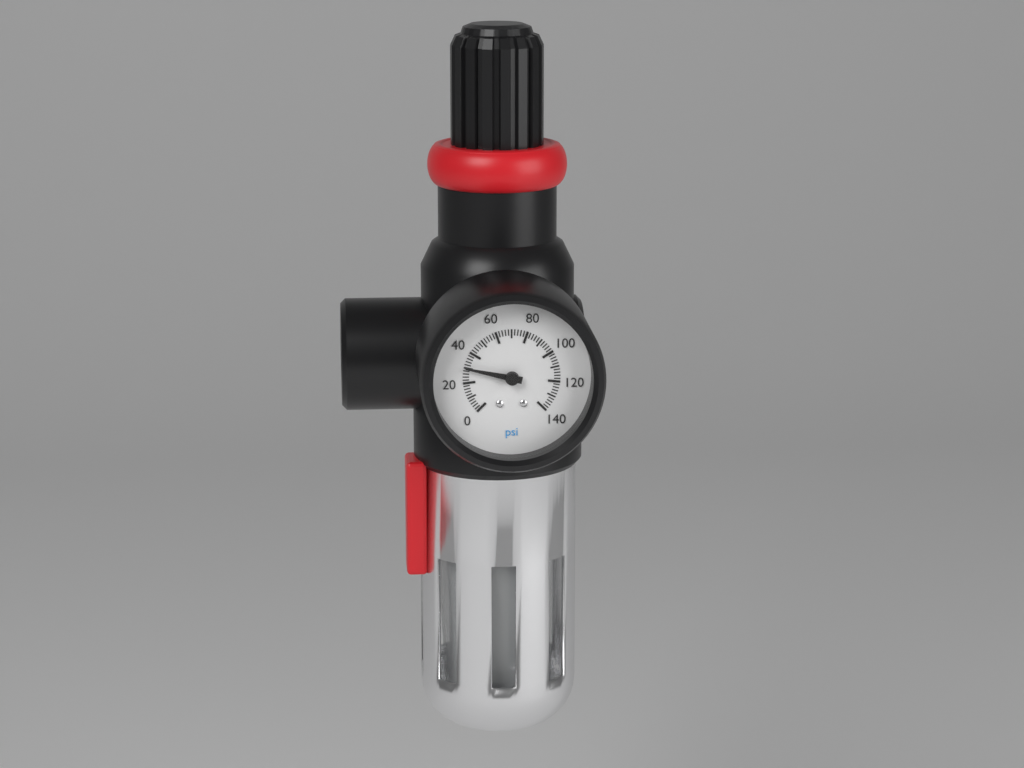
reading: 30 psi
